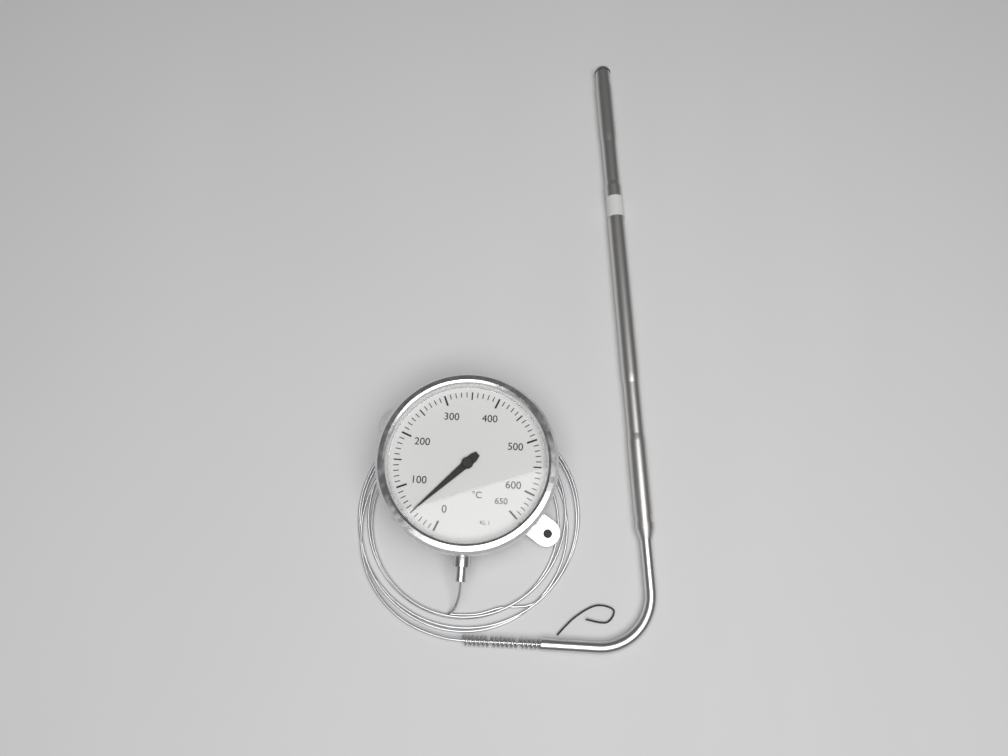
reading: 50 °C
